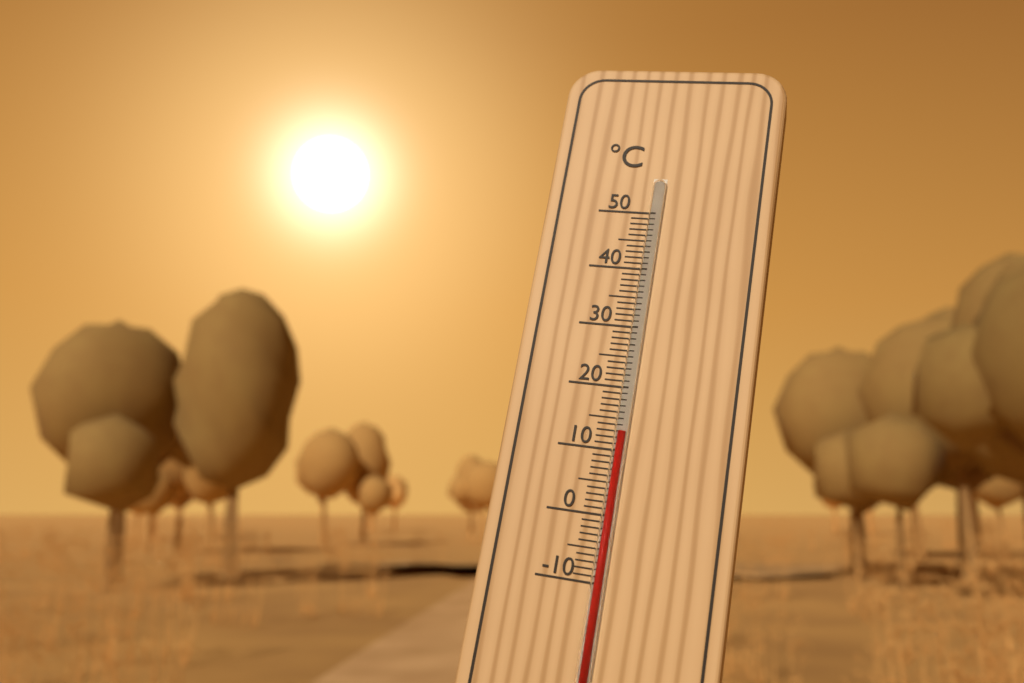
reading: 13 °C
